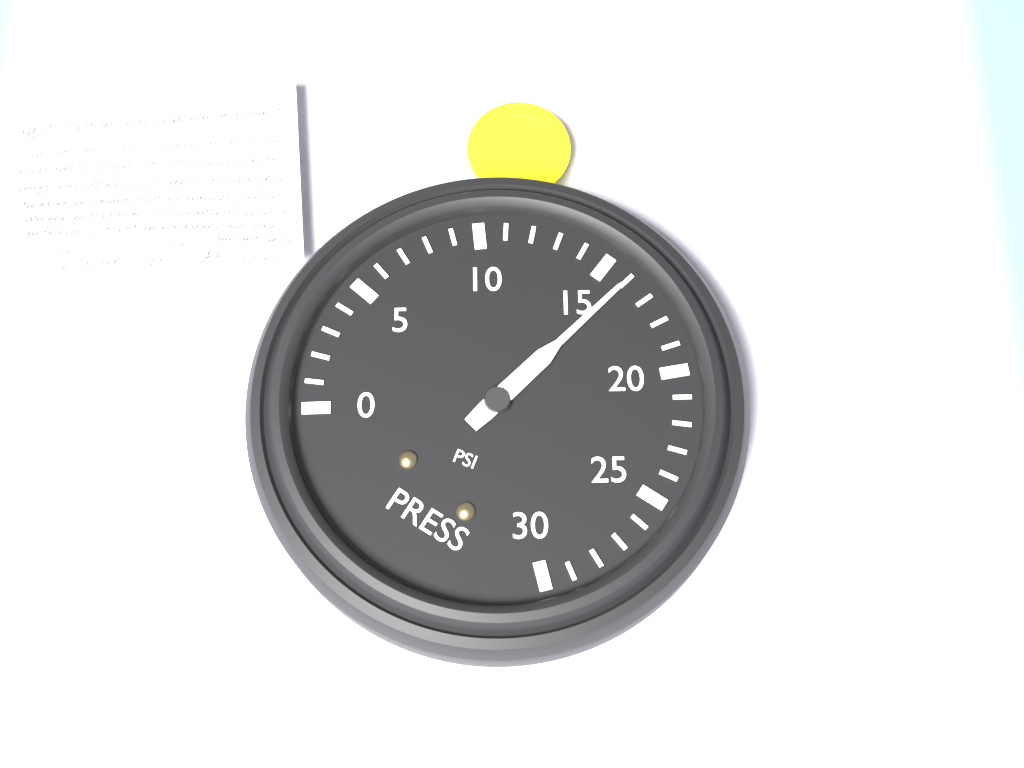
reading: 16 psi
